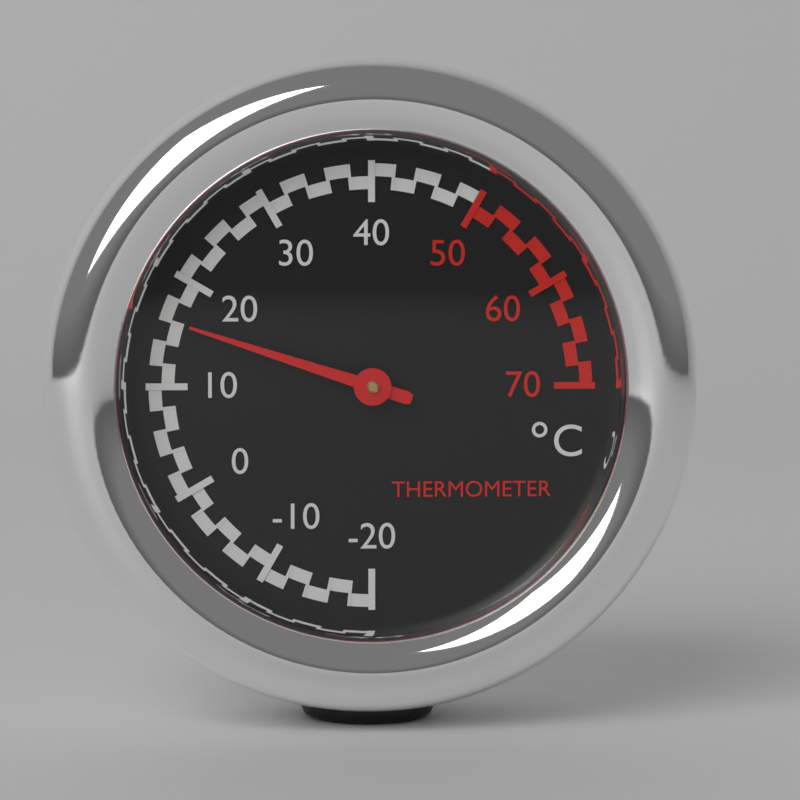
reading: 16 °C
